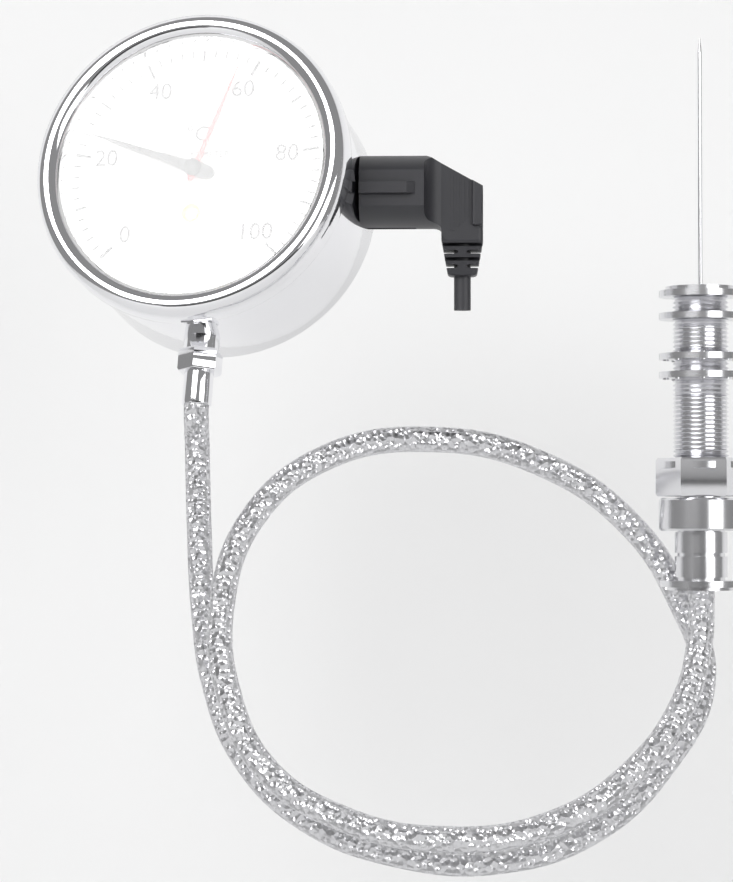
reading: 24 °C
